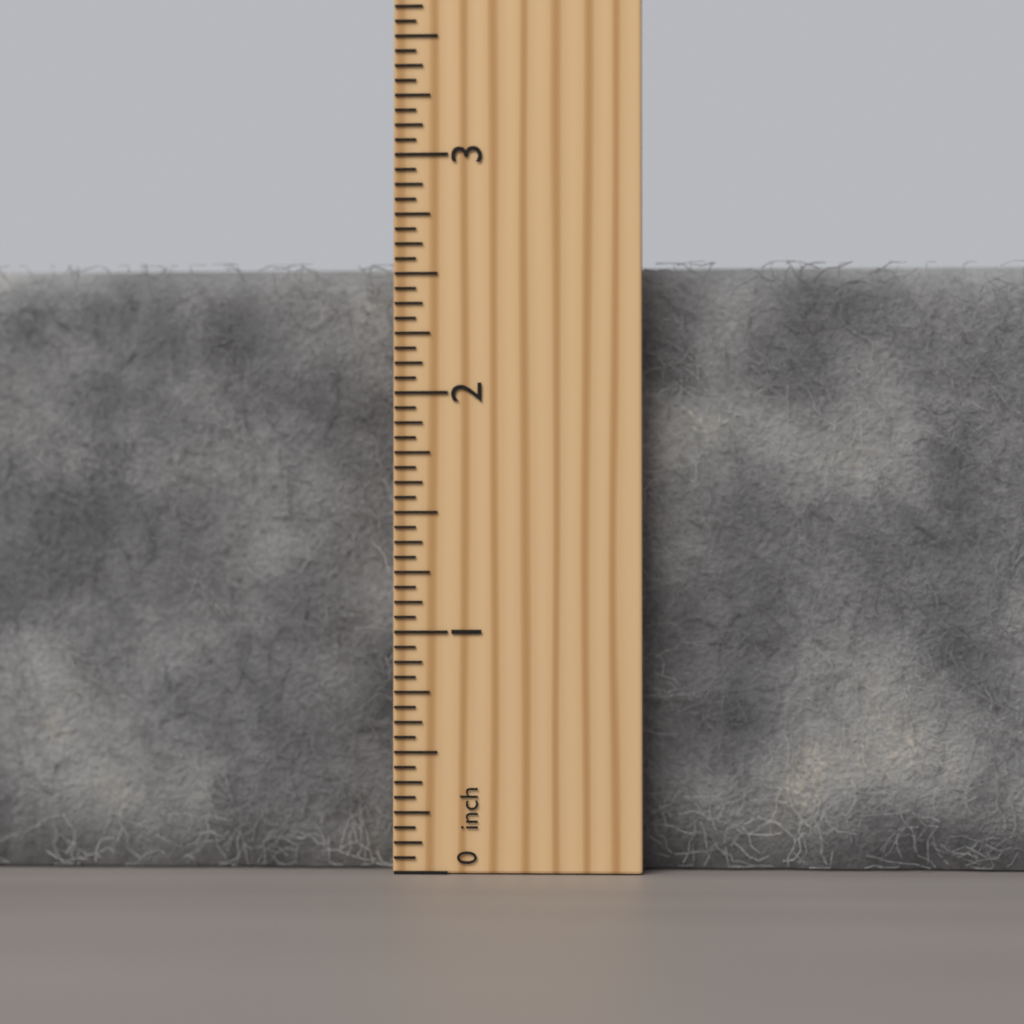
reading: 2.5625 inch
